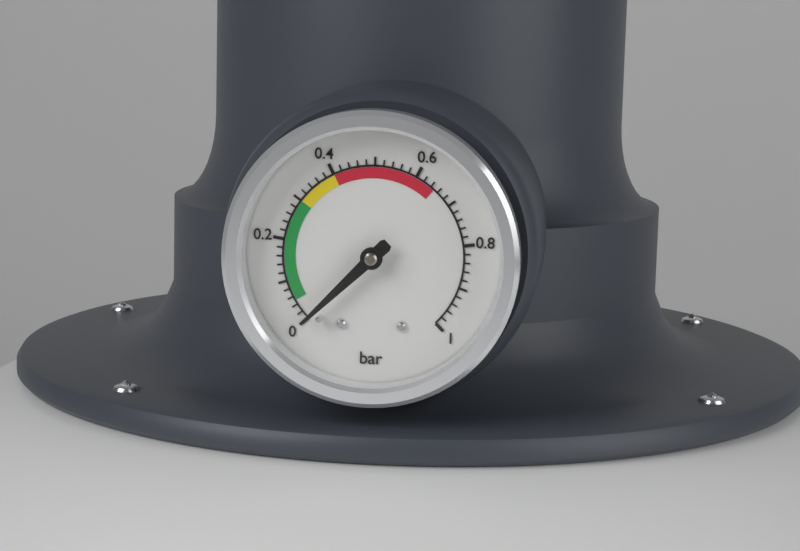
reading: 0.00 bar
